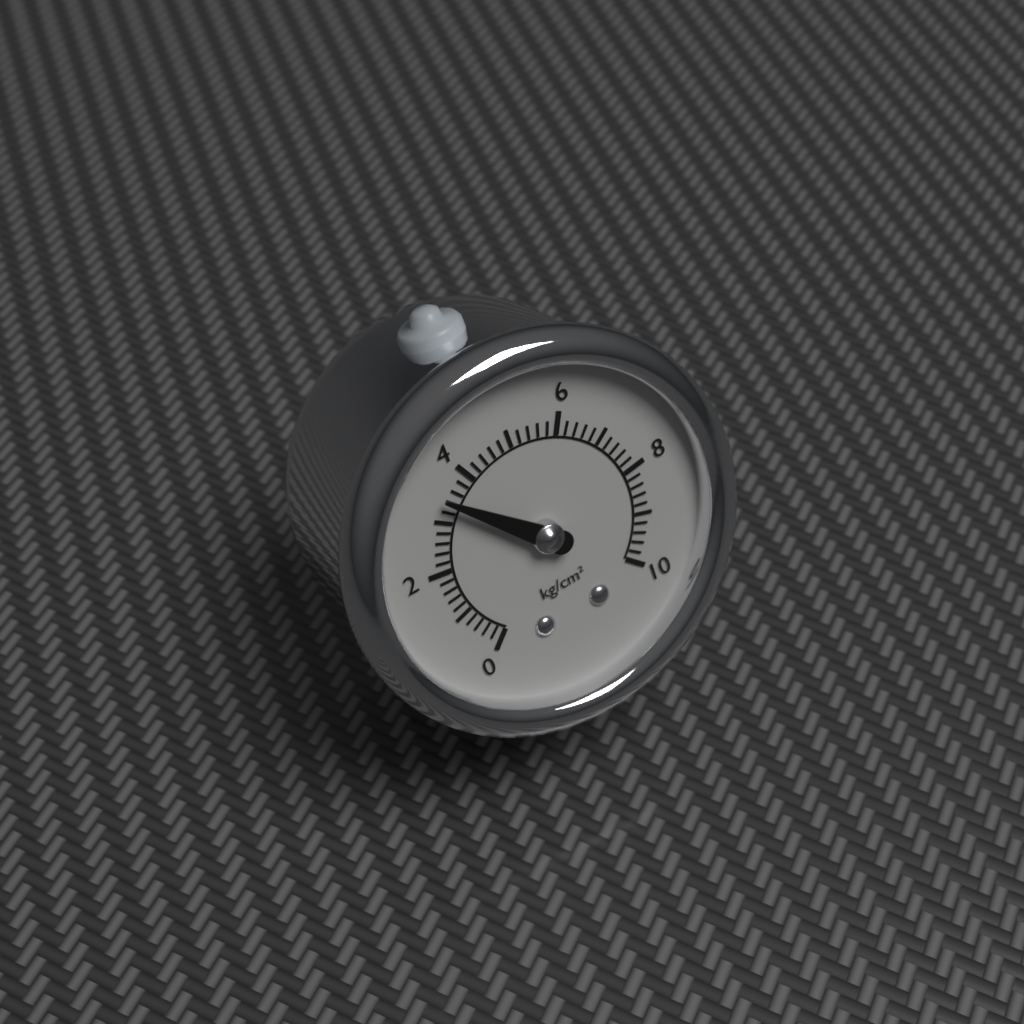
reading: 3.4 kg/cm²
